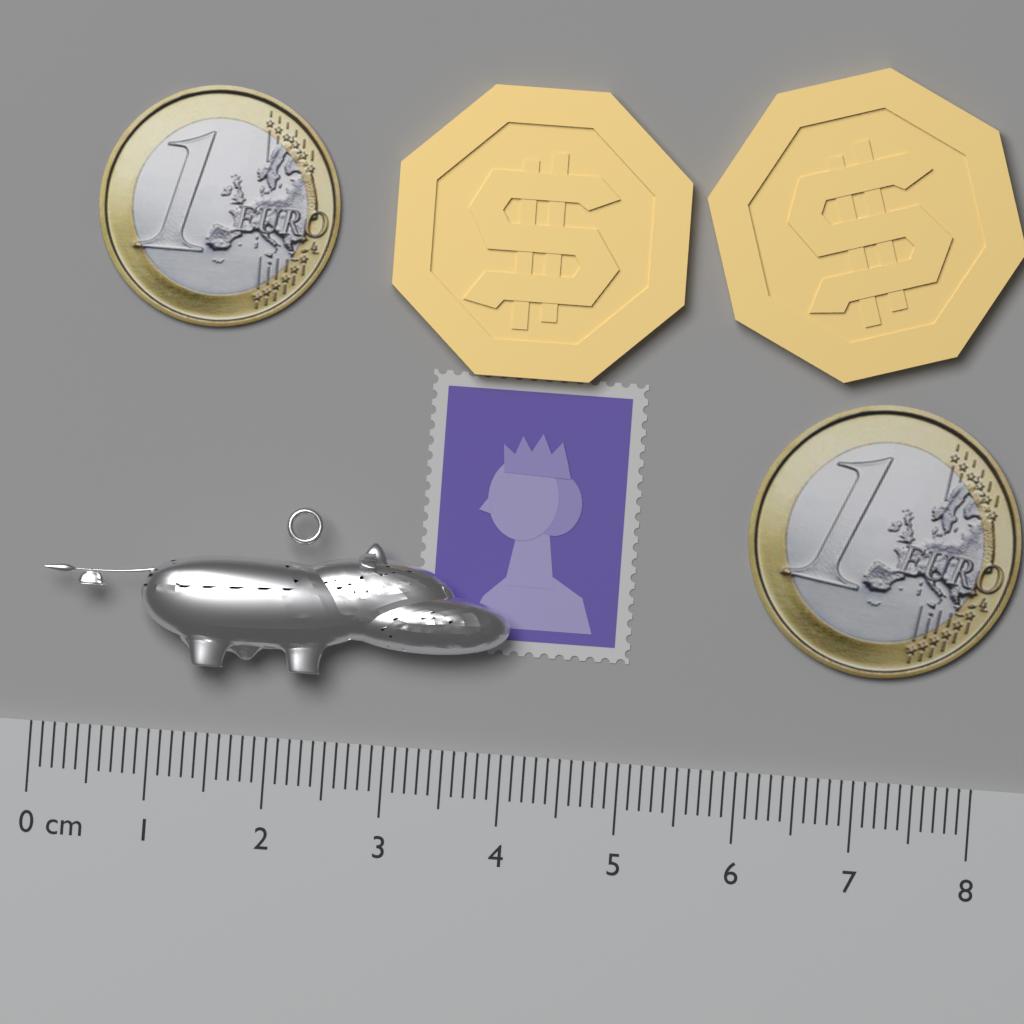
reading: 4.0 cm
